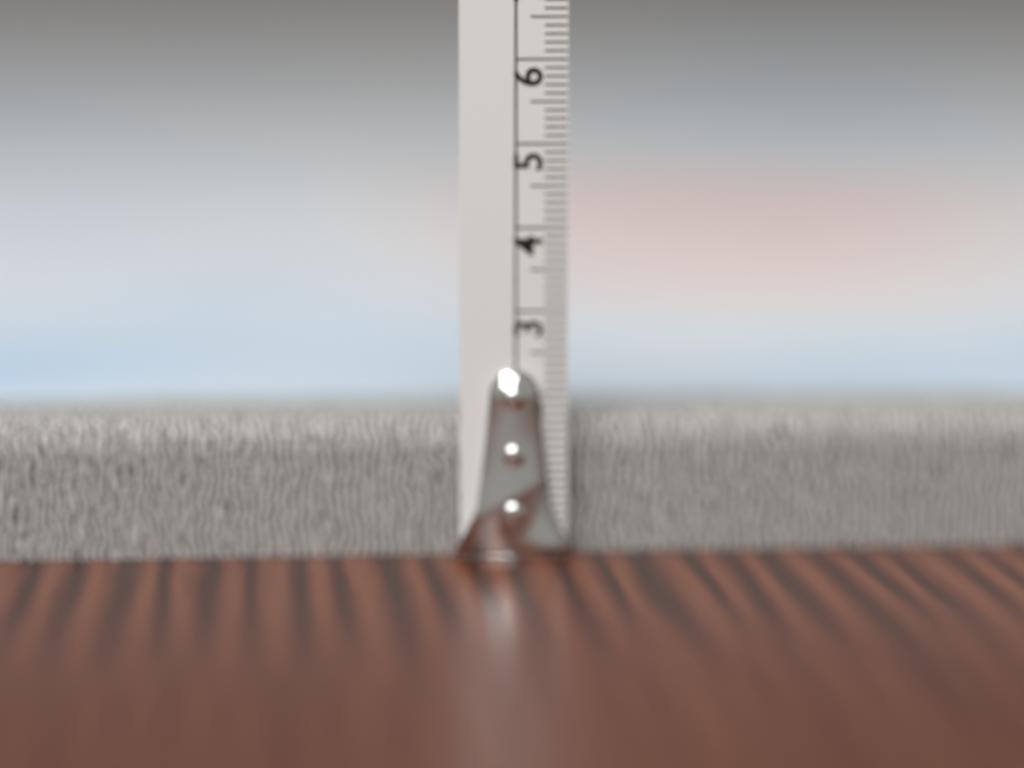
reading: 1.7 cm
